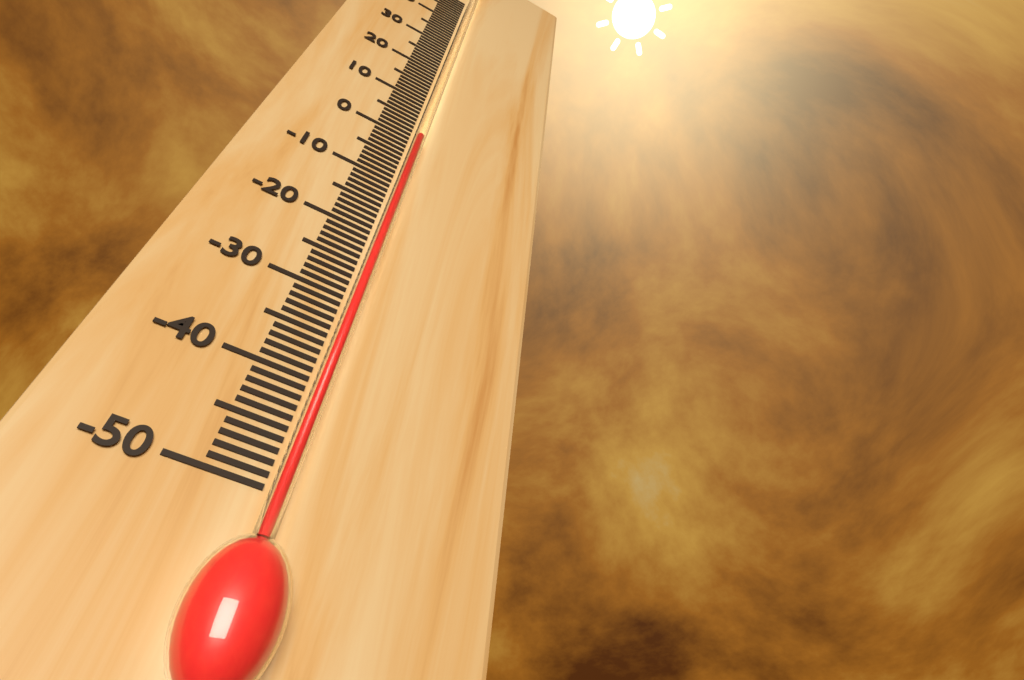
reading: 0 °C
